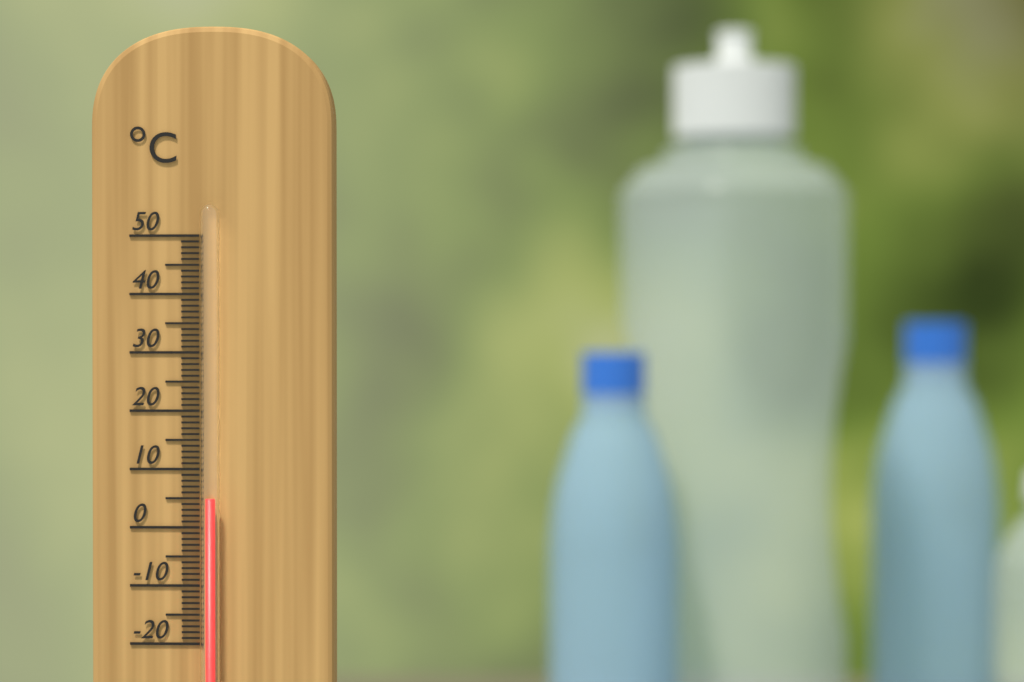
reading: 5 °C
